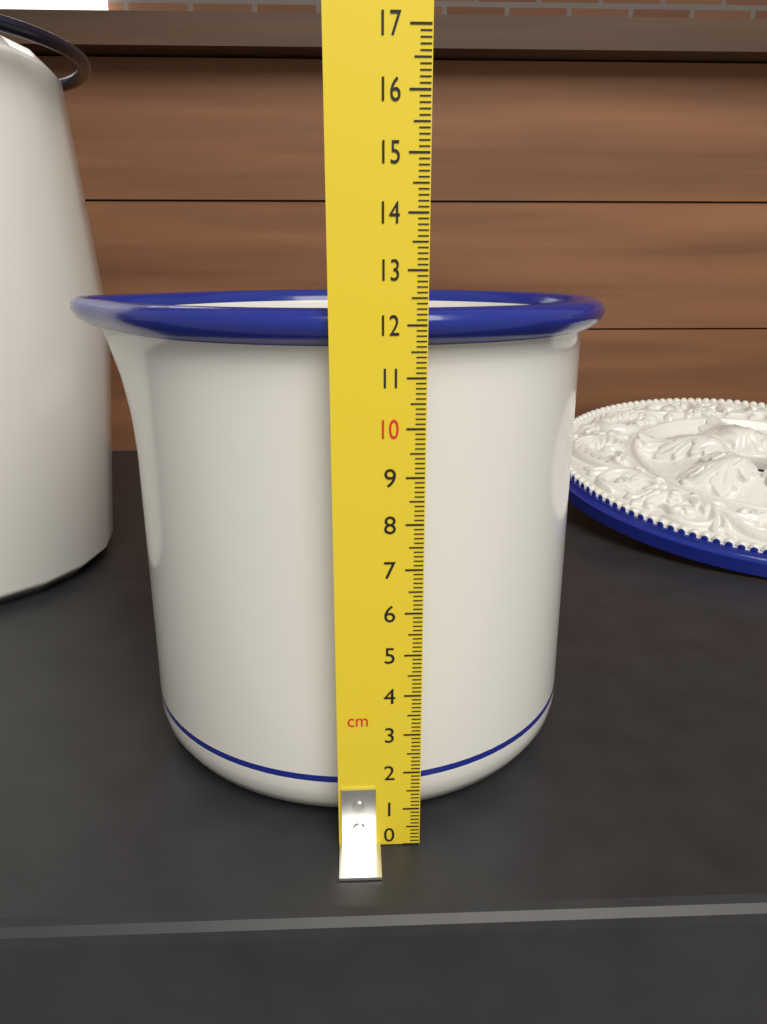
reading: 12.3 cm
